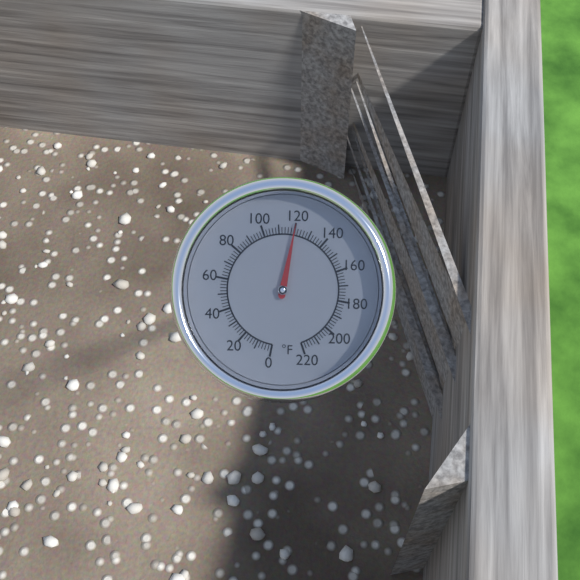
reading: 120 °F
